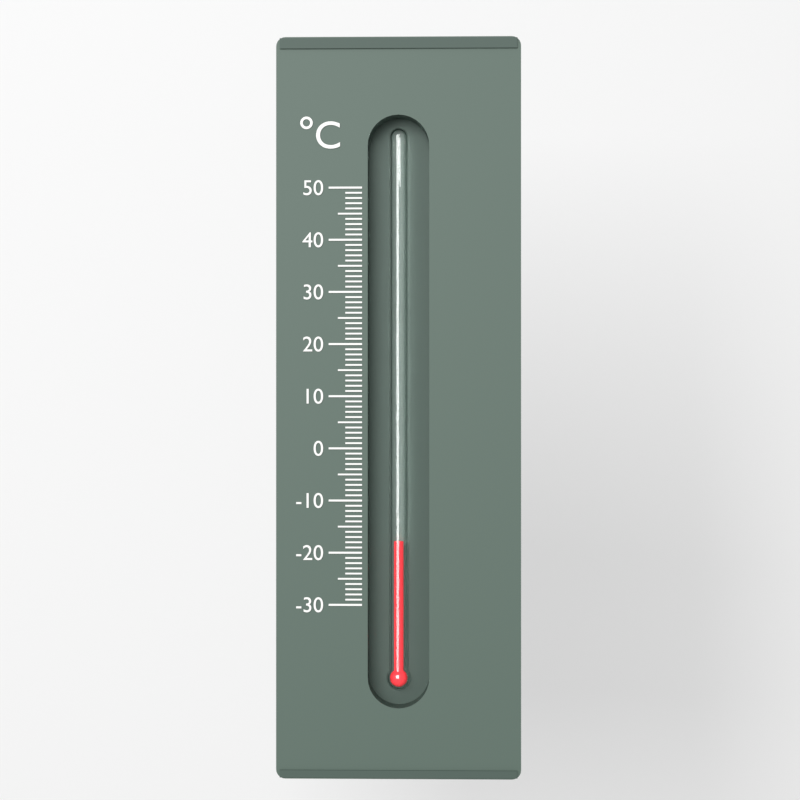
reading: -18 °C
